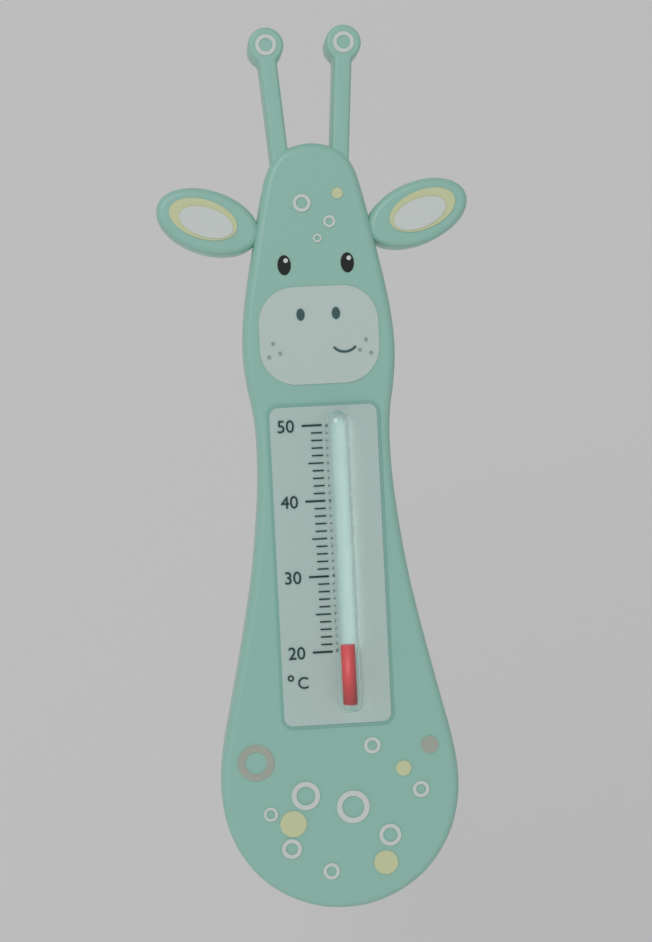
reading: 21 °C
